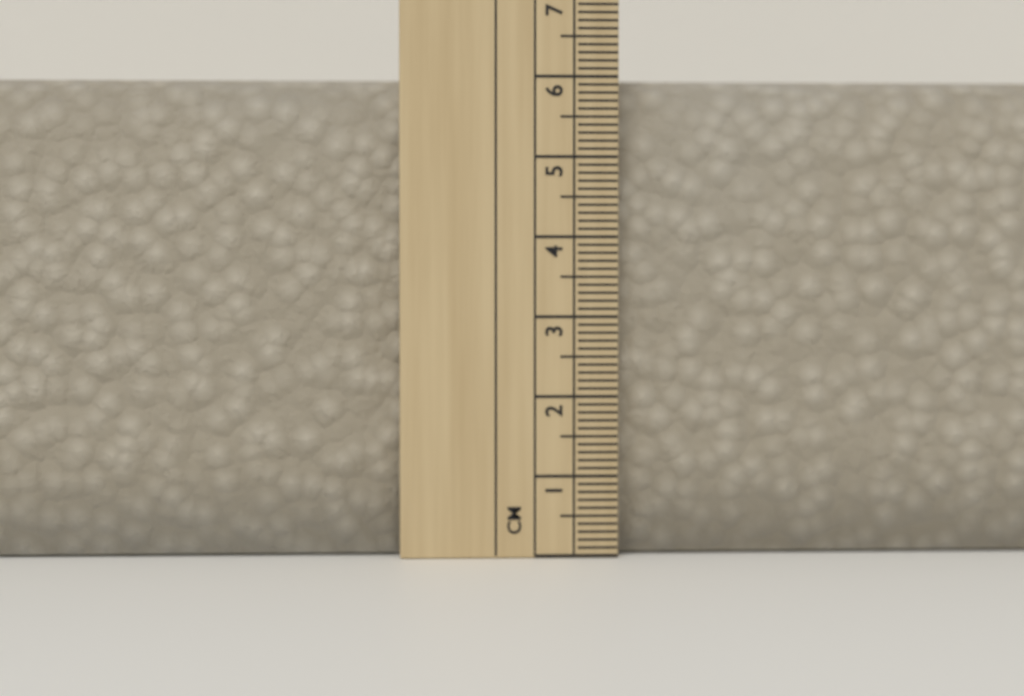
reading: 6.0 cm
